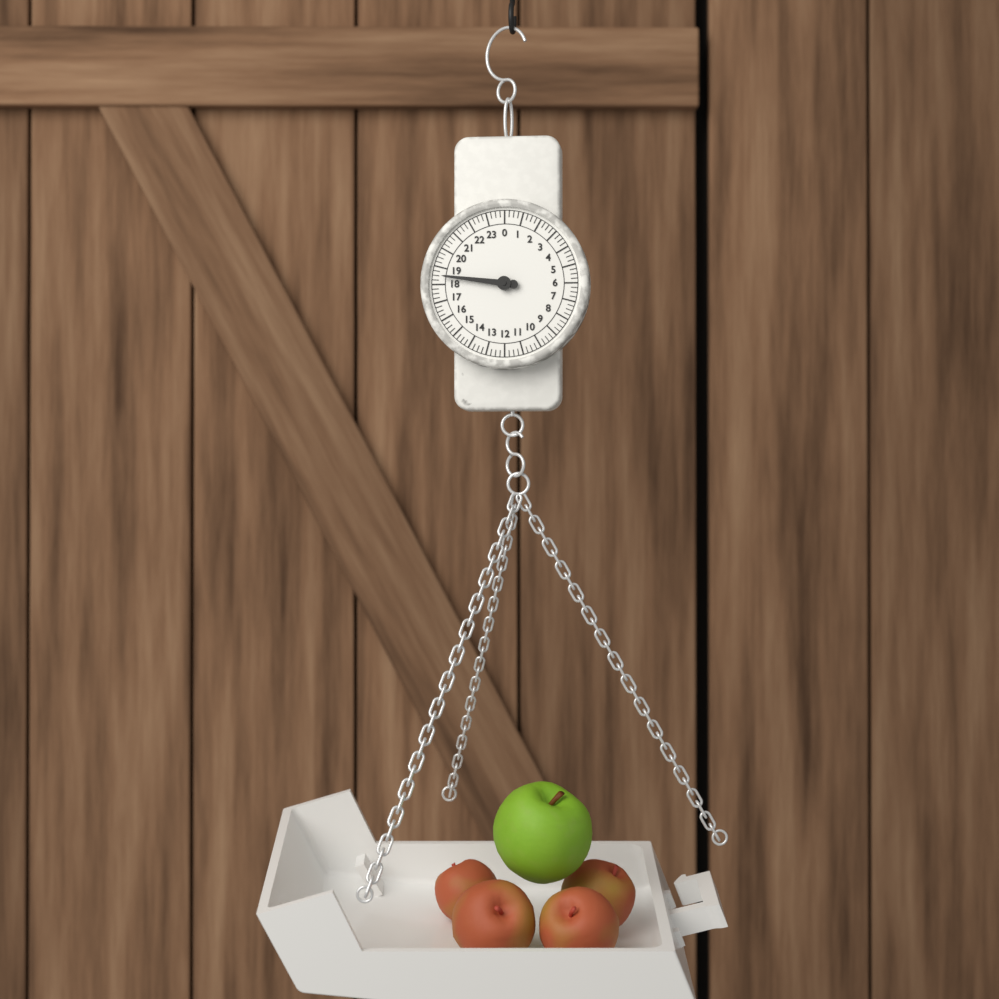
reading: 18.50 (no unit)
